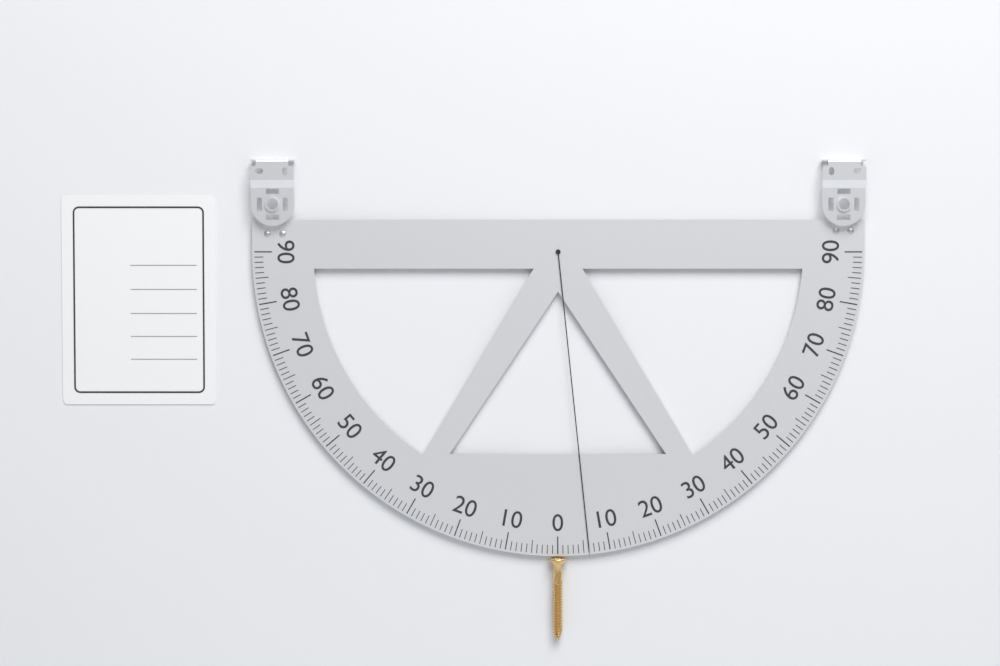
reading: 6 (no unit)
